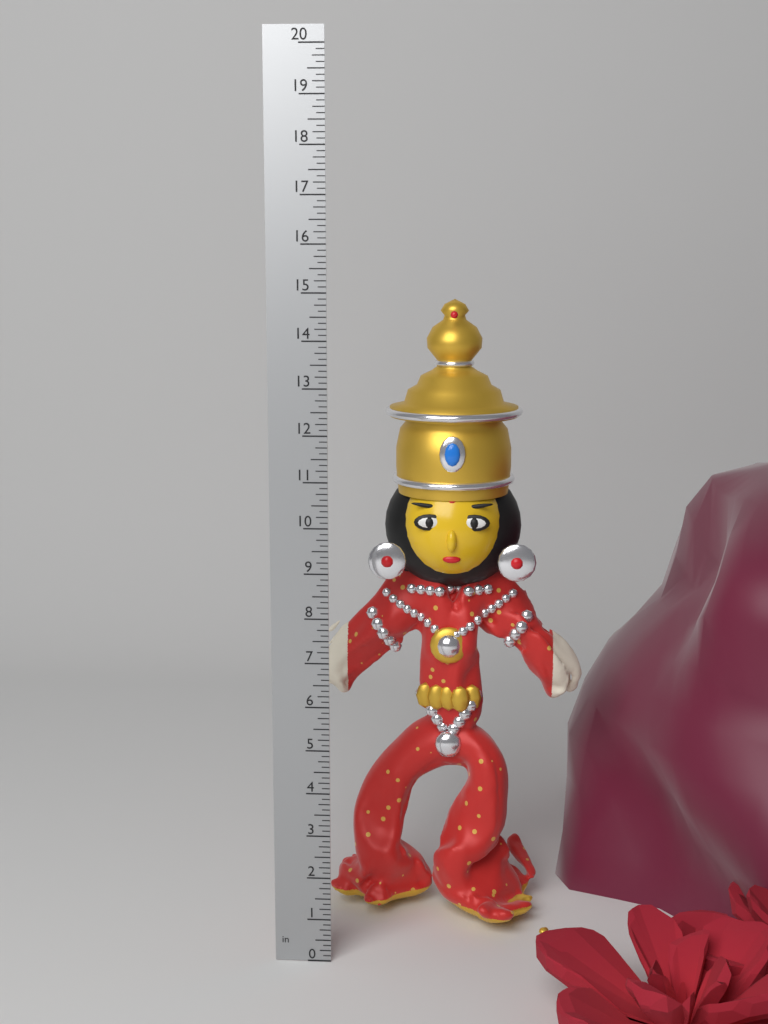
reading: 14.750 in
